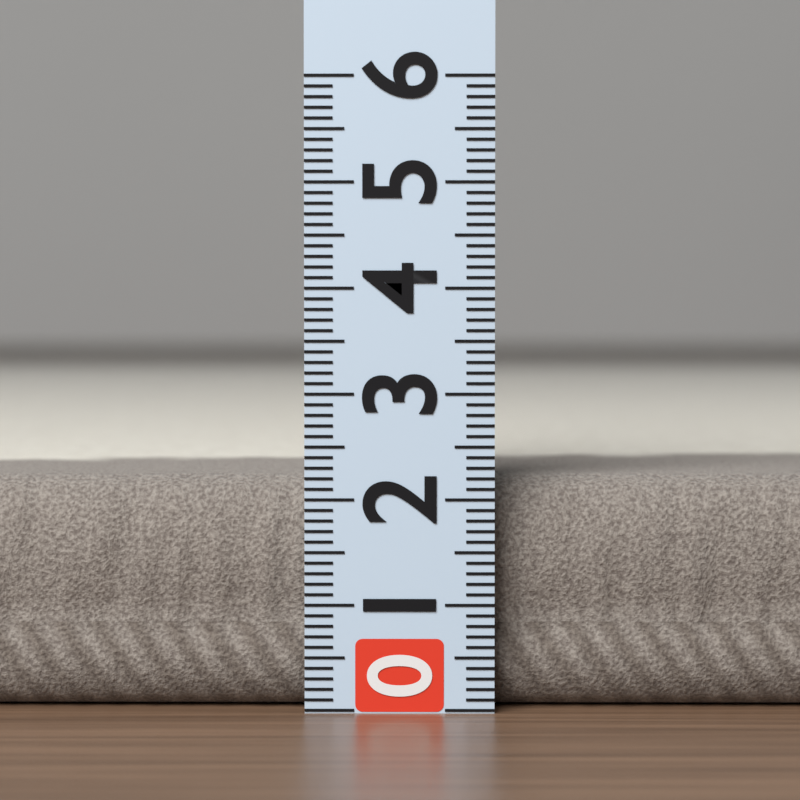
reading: 2.2 (no unit)
